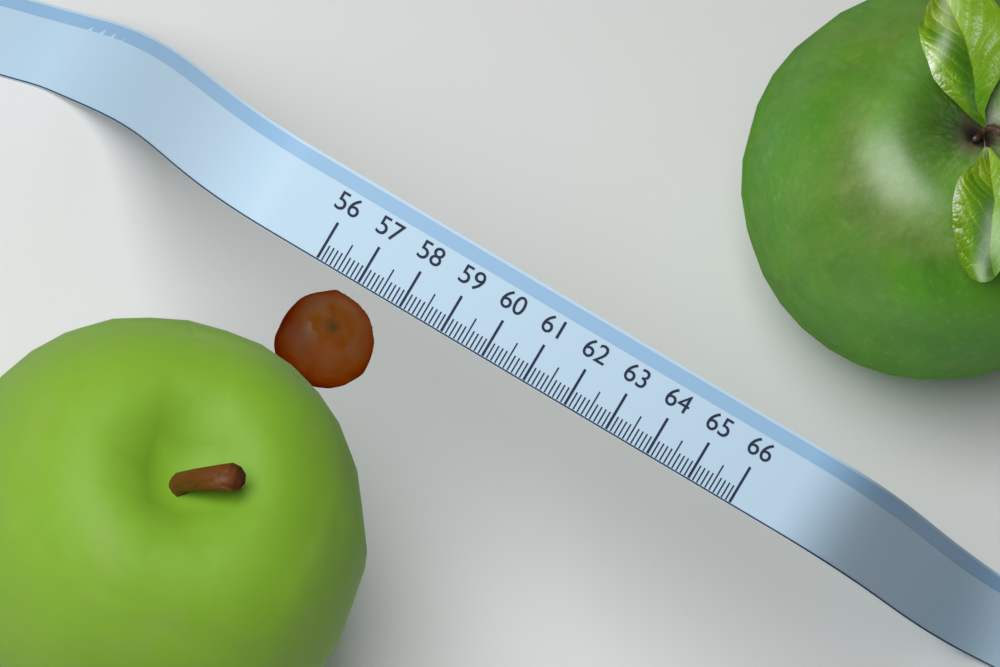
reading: 58.1 (no unit)
